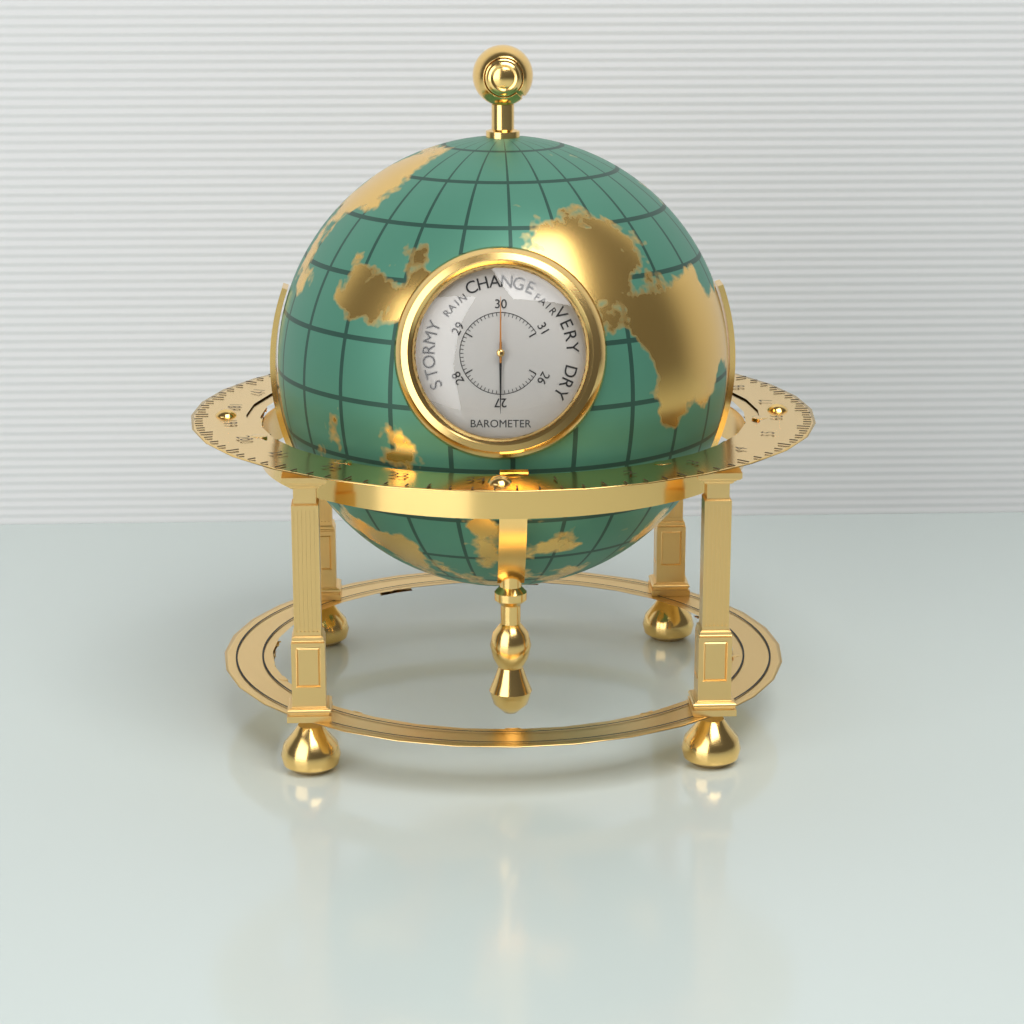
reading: 27.0 inHg
